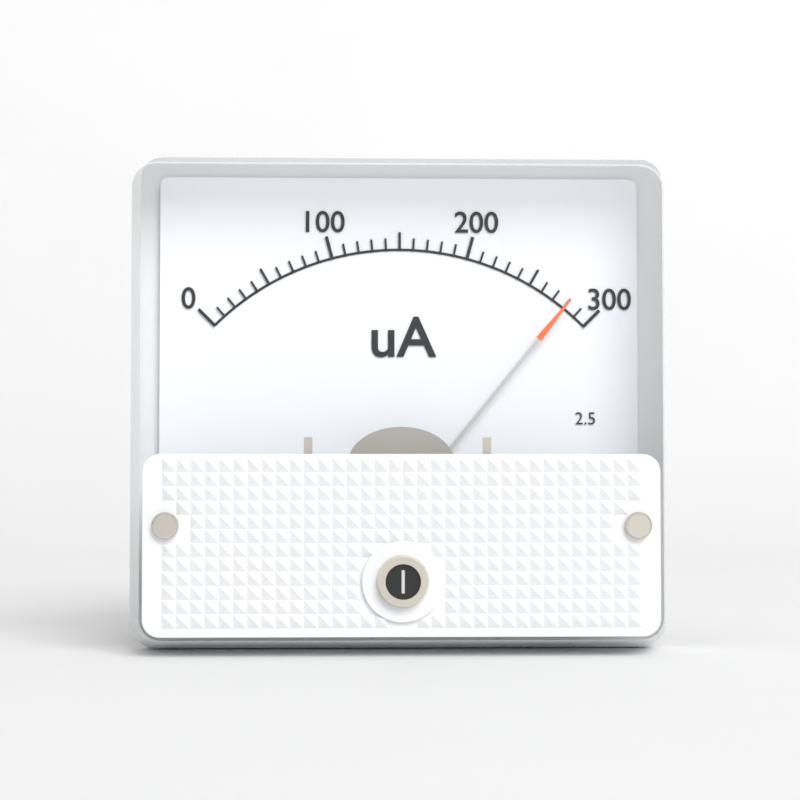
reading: 280 uA
